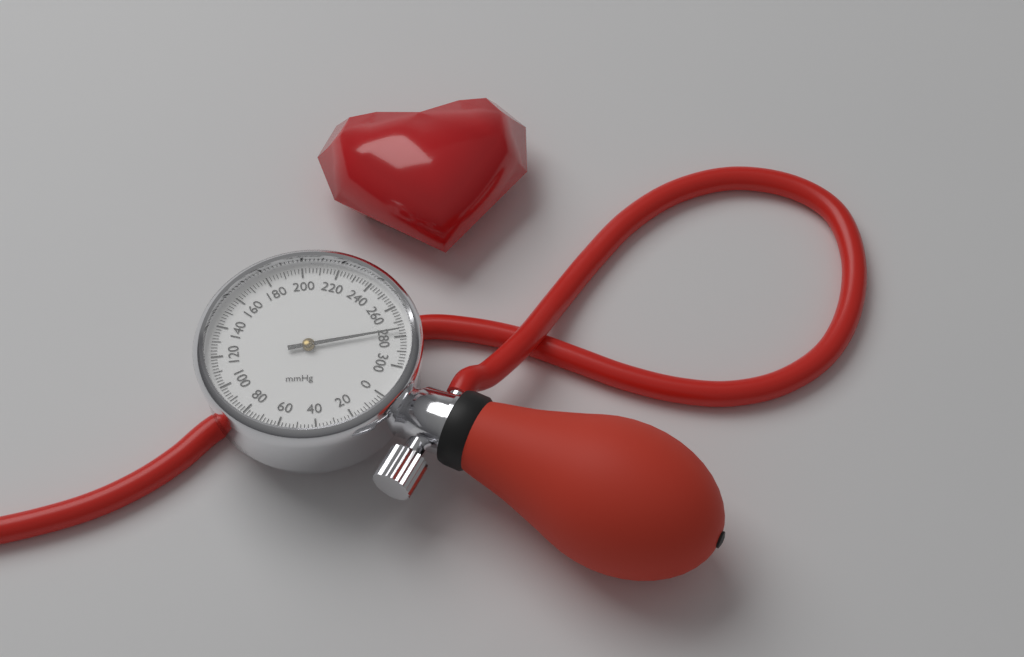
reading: 276 mmHg
